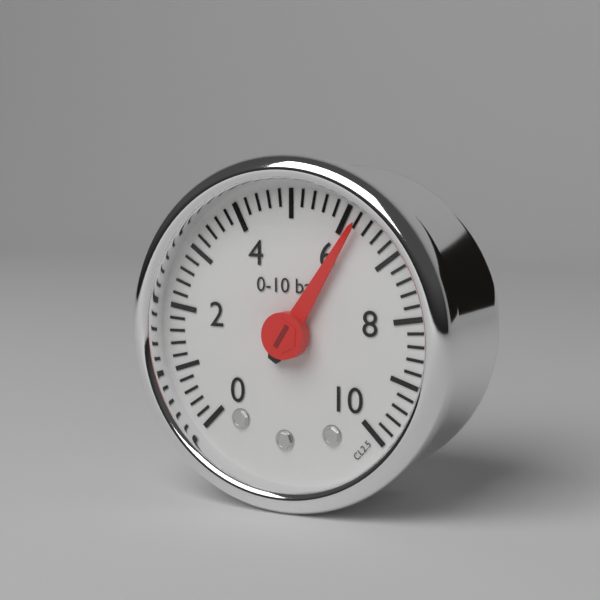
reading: 6.2 bar
